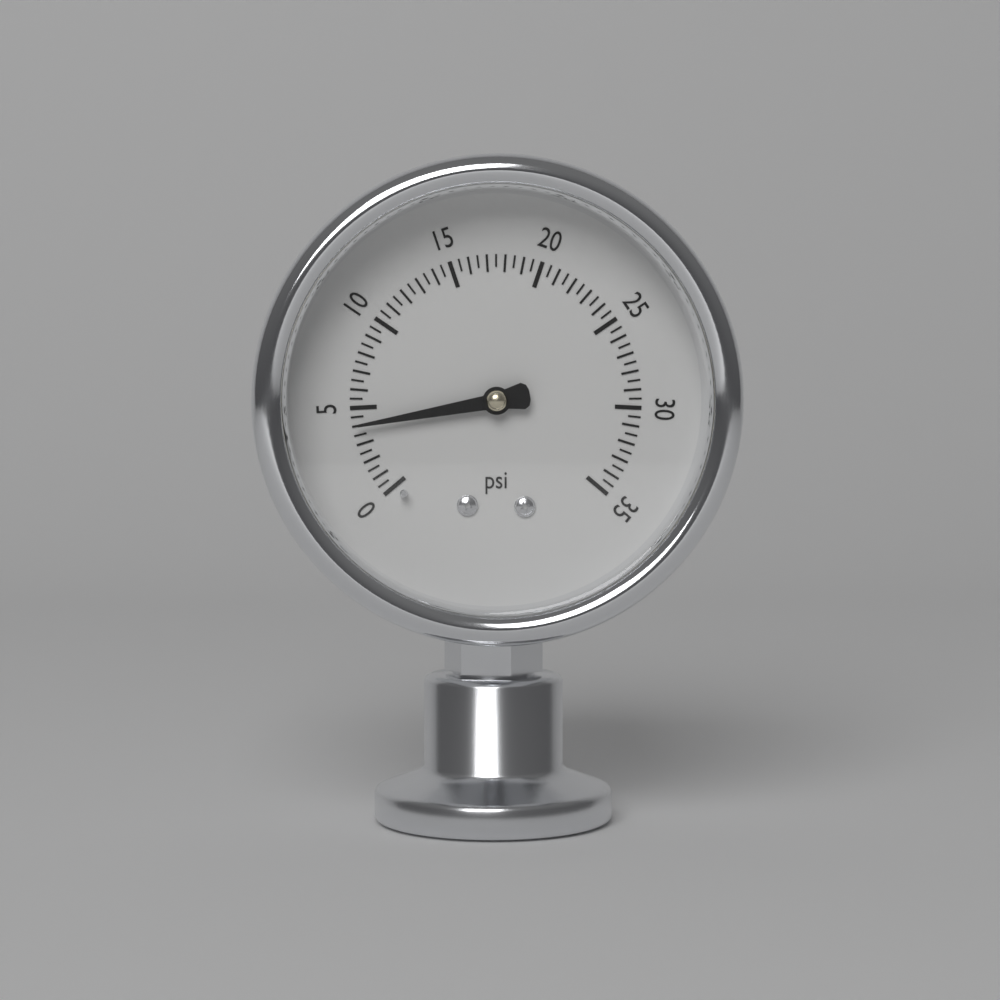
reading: 4.0 psi
